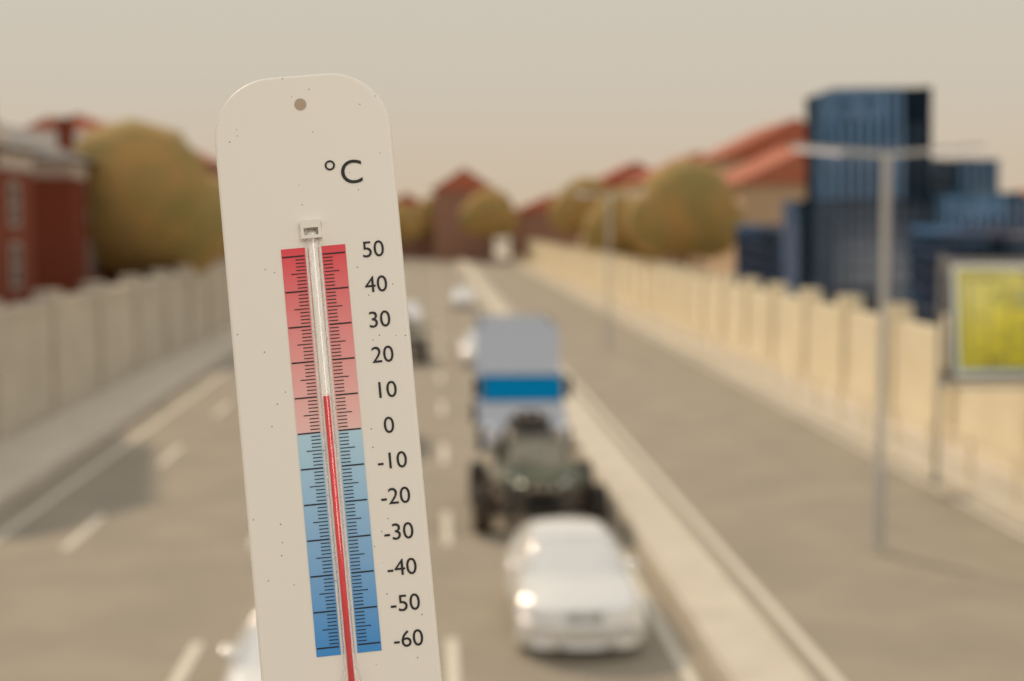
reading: 10 °C
